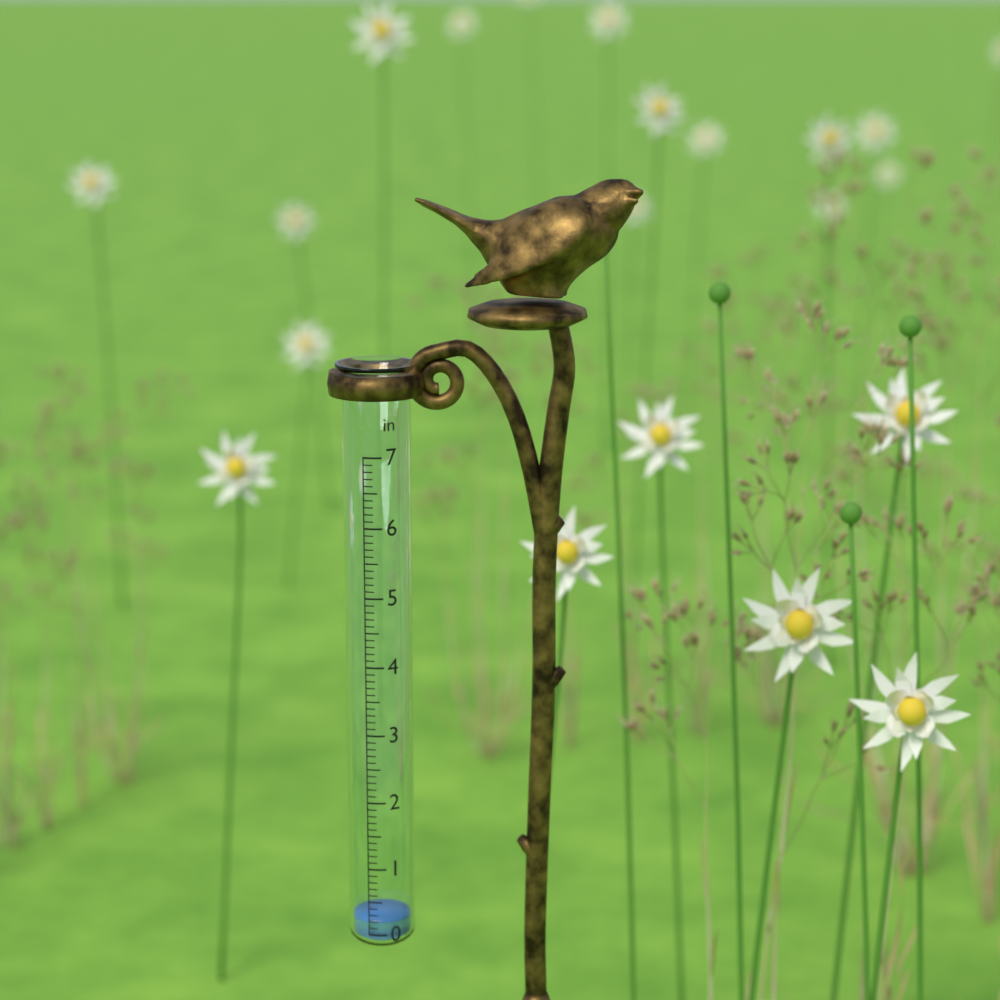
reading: 0.2 in
